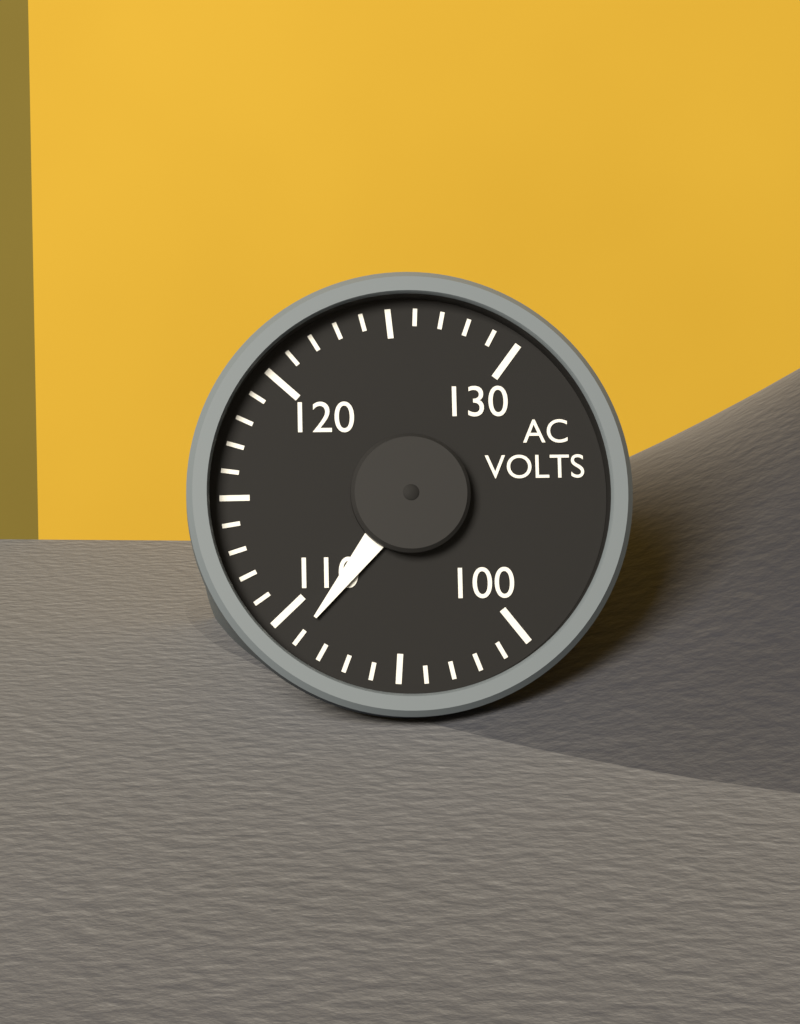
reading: 109 V
